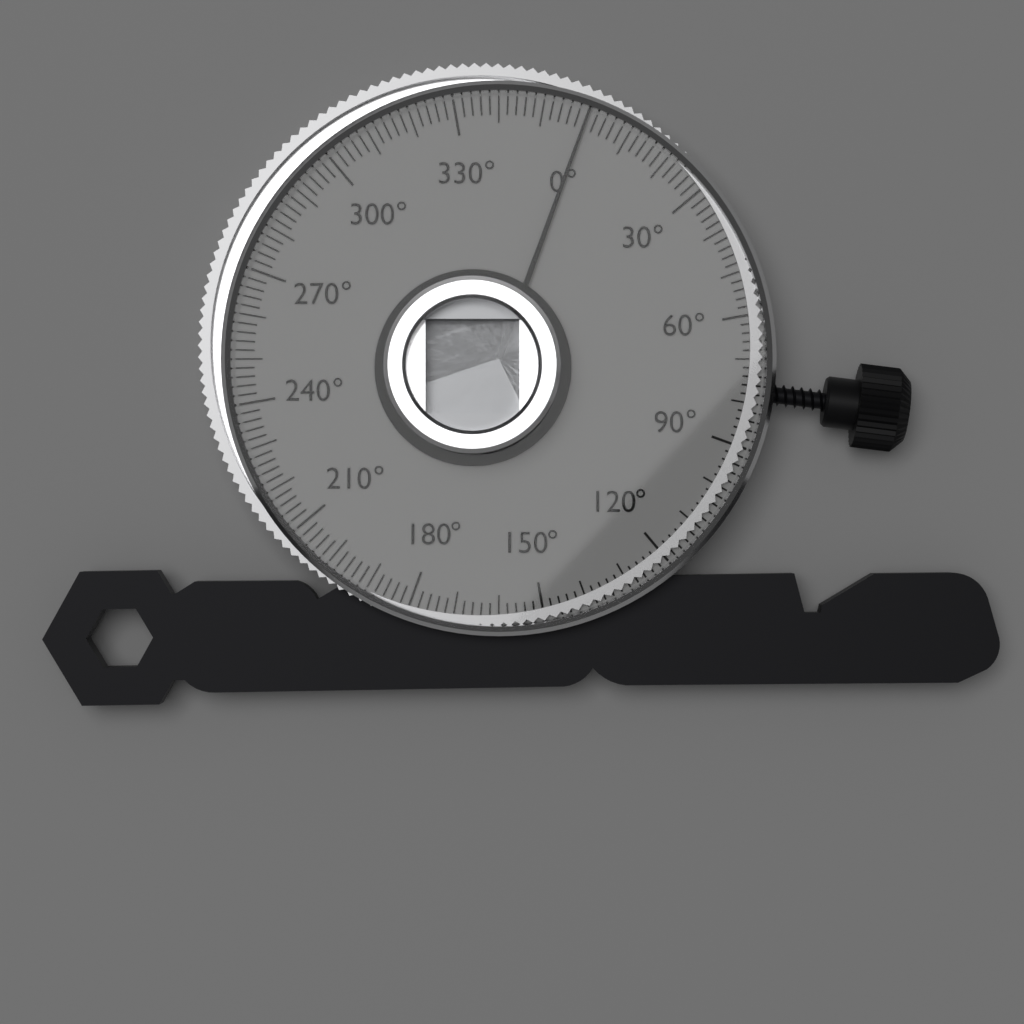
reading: 0 °
